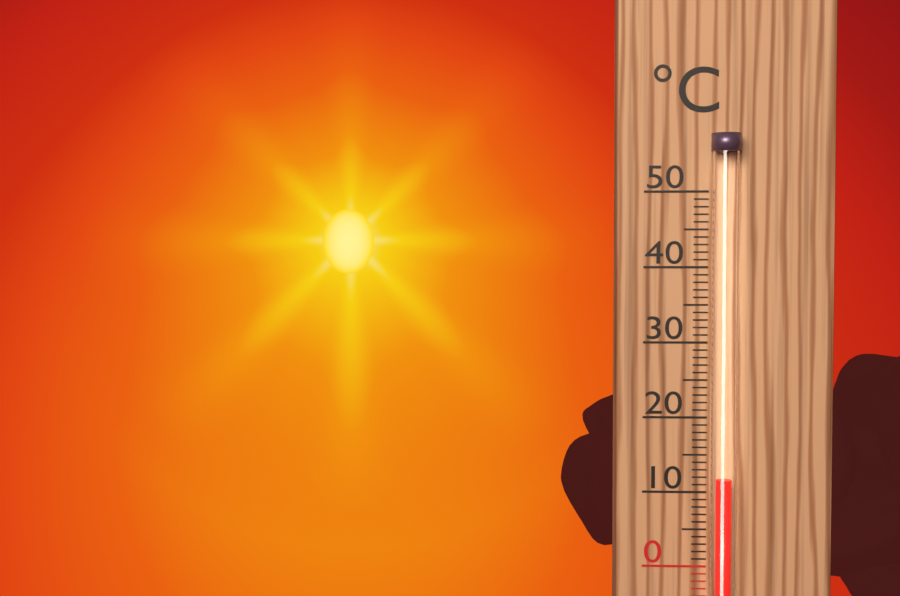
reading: 12 °C
